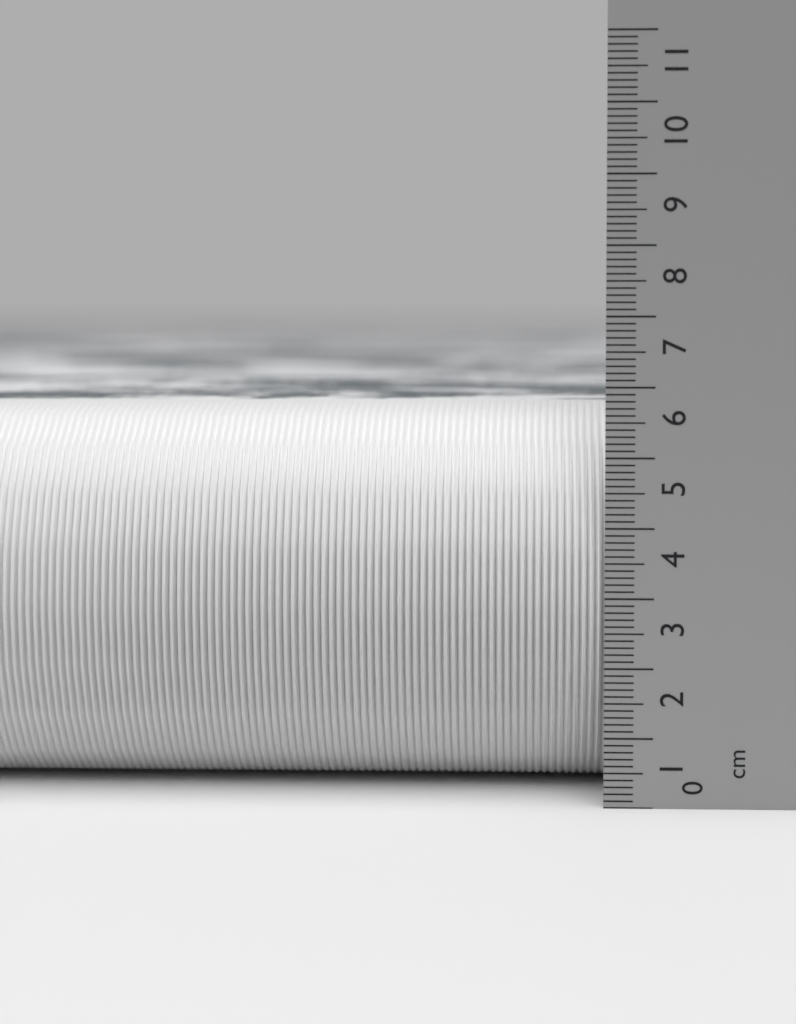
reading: 5.7 cm
